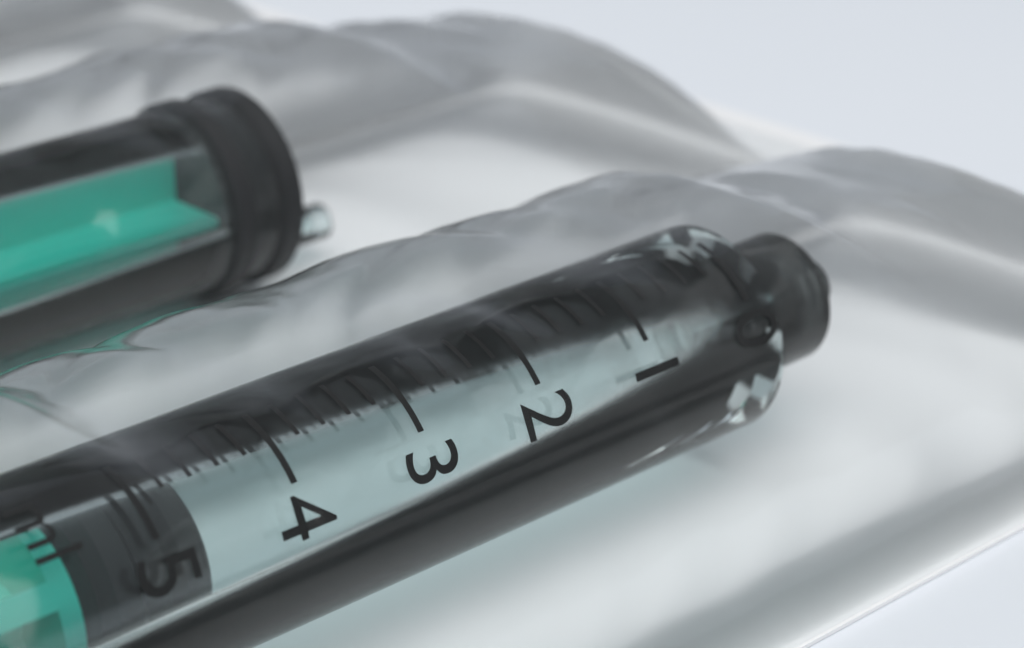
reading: 4.6 ml
